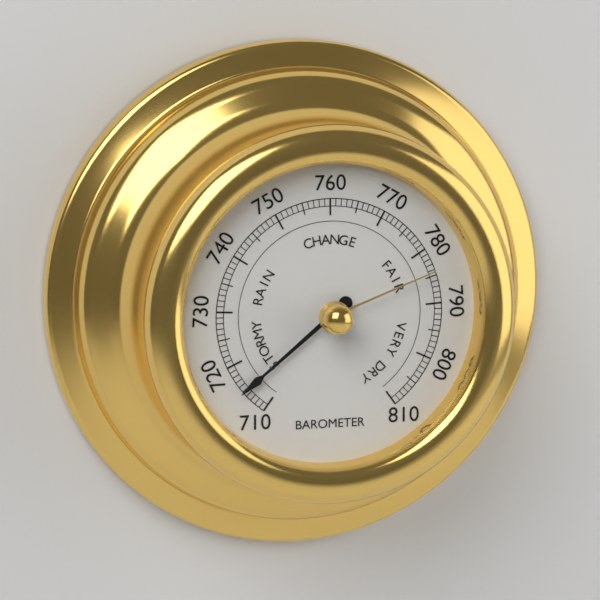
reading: 715 (no unit)
